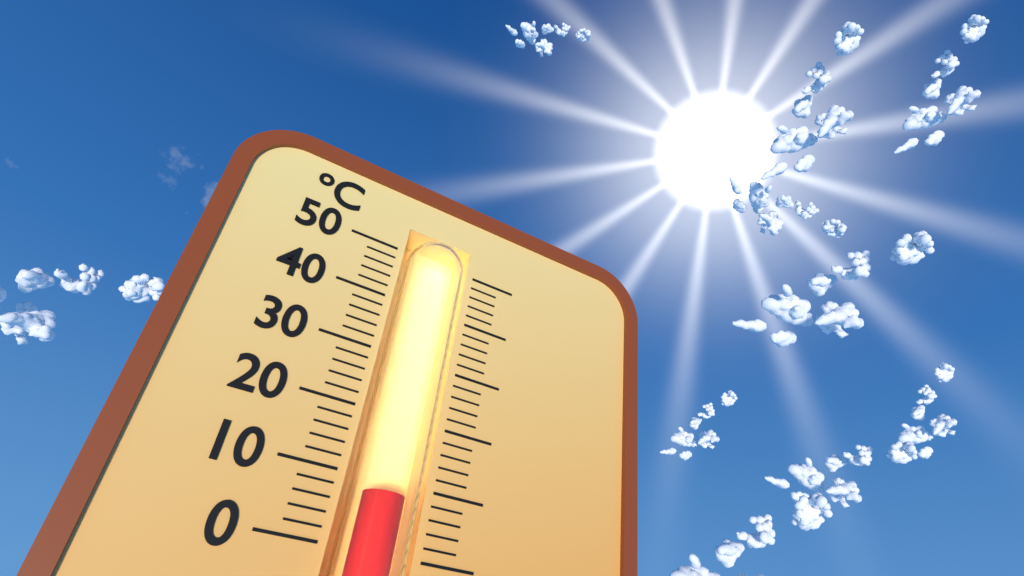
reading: 8 °C
